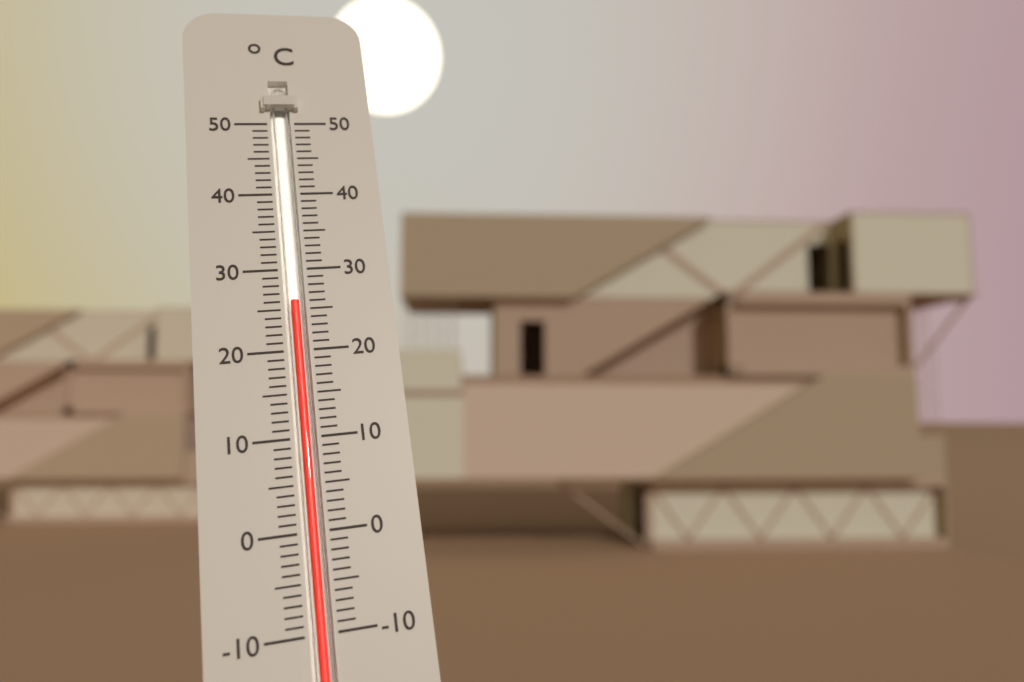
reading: 26 °C
